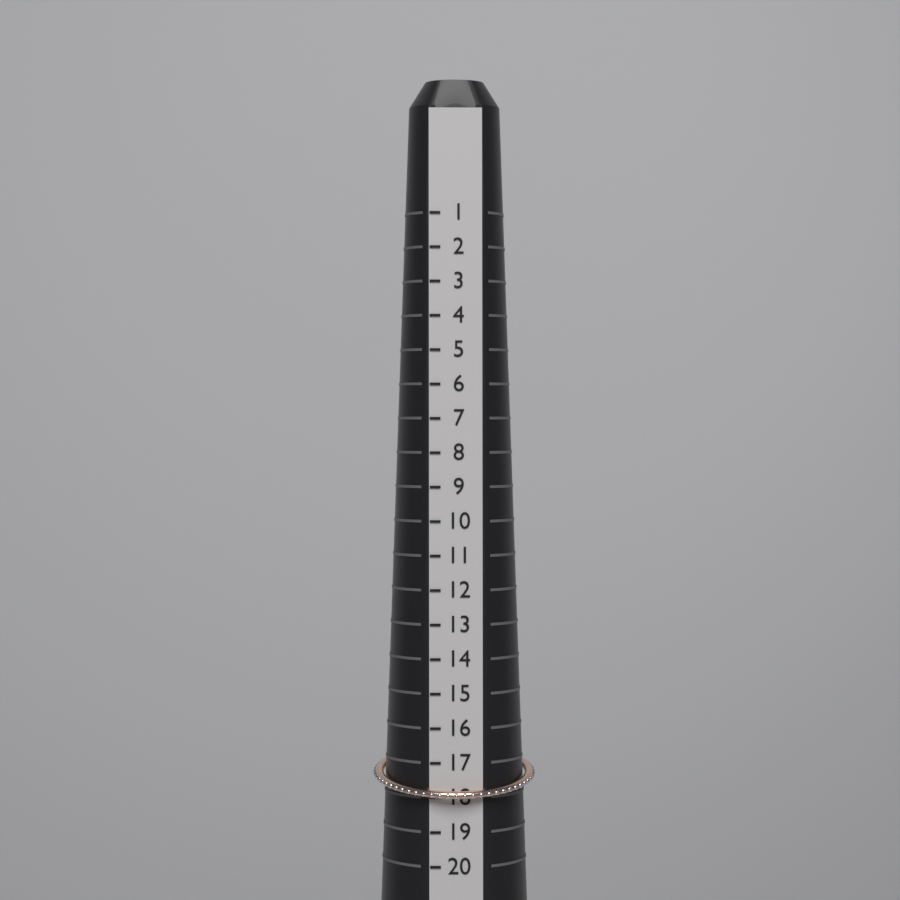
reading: 18 (no unit)
